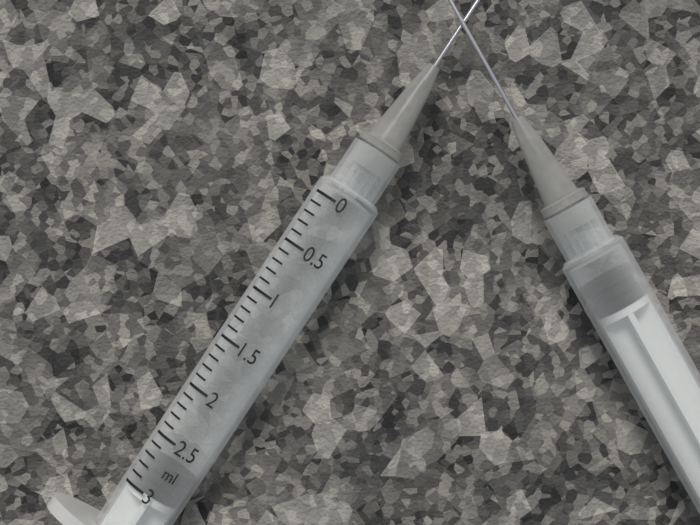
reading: 2.7 ml
